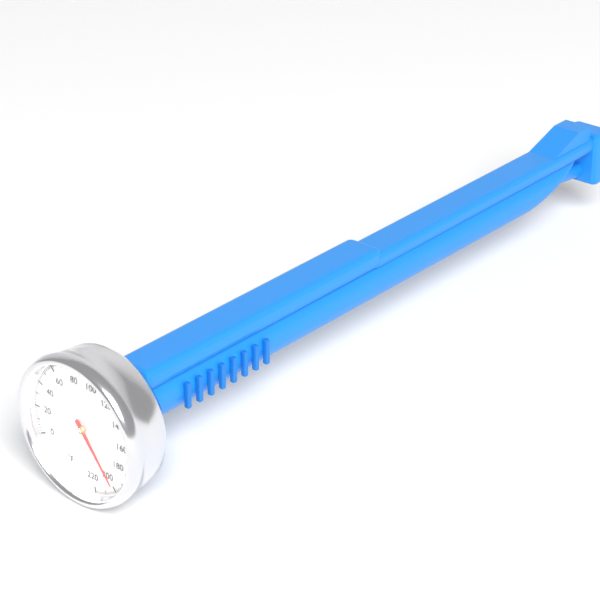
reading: 200 °F
